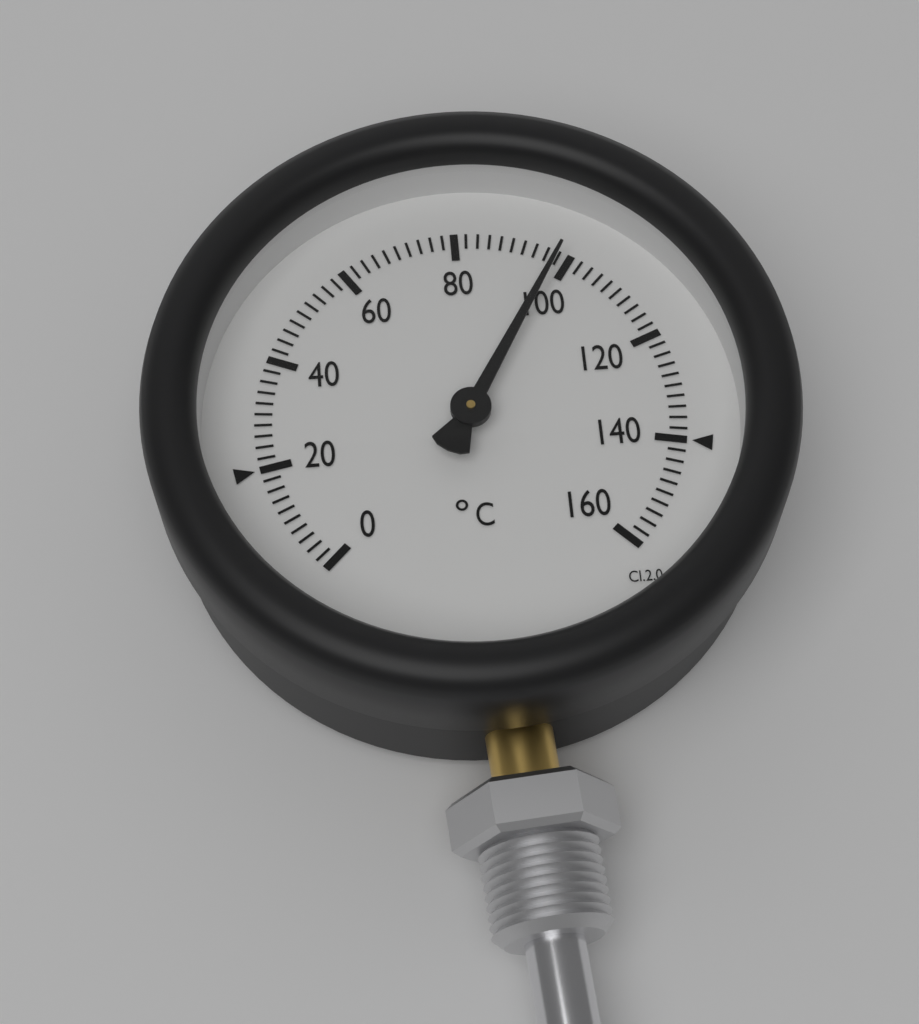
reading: 98 °C
